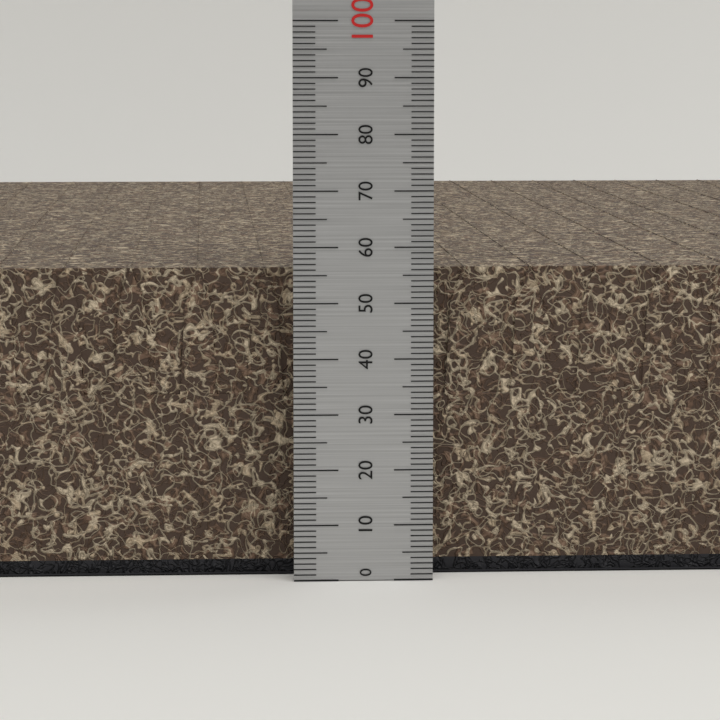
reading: 56 (no unit)
